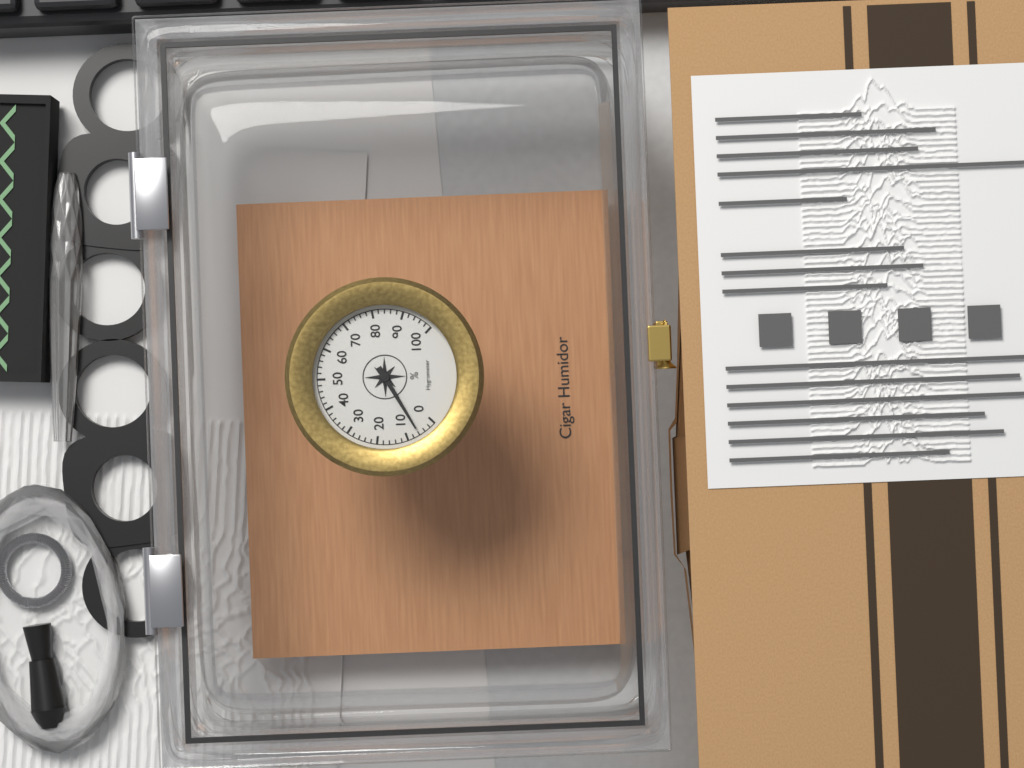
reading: 6 %
